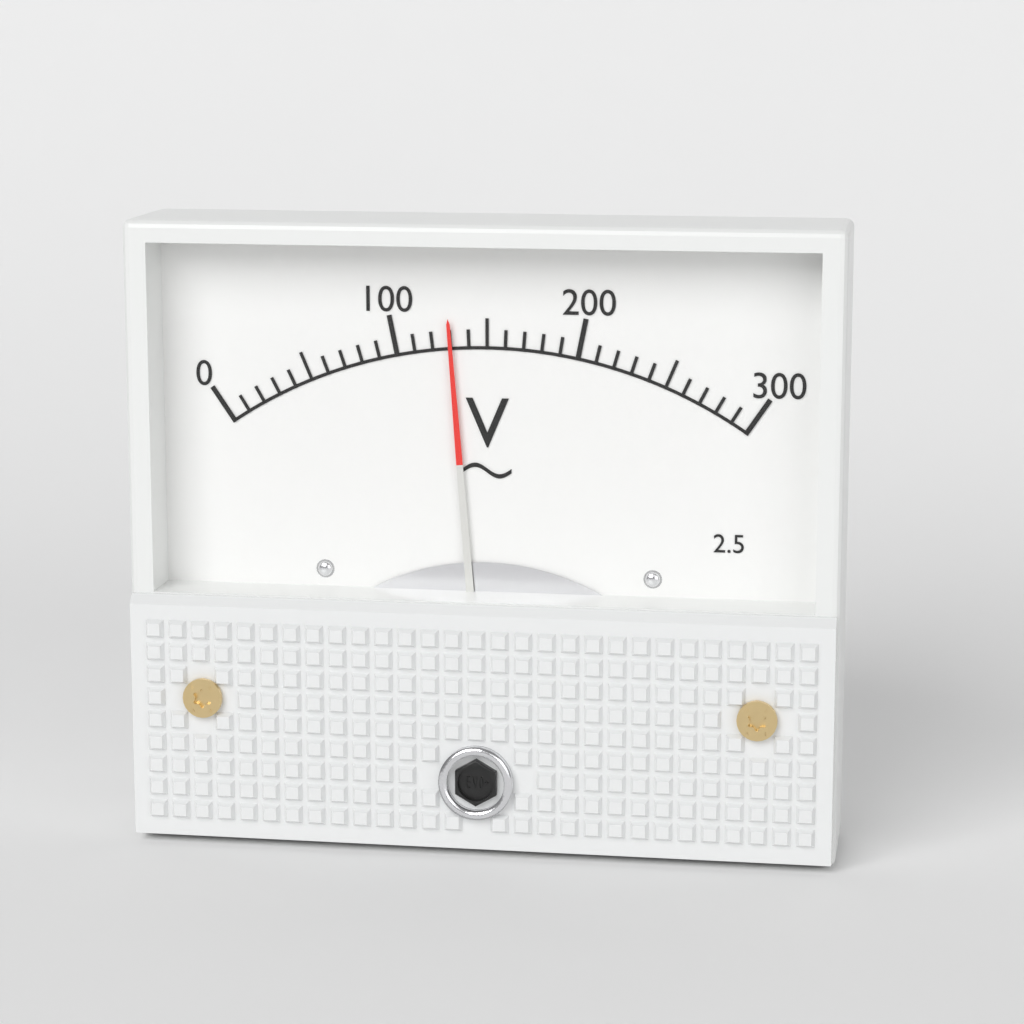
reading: 130 V
